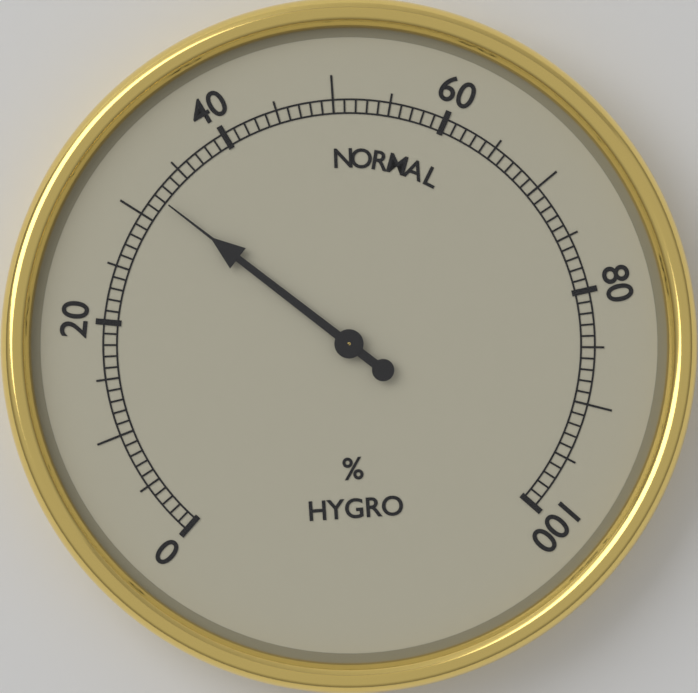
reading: 32 %
